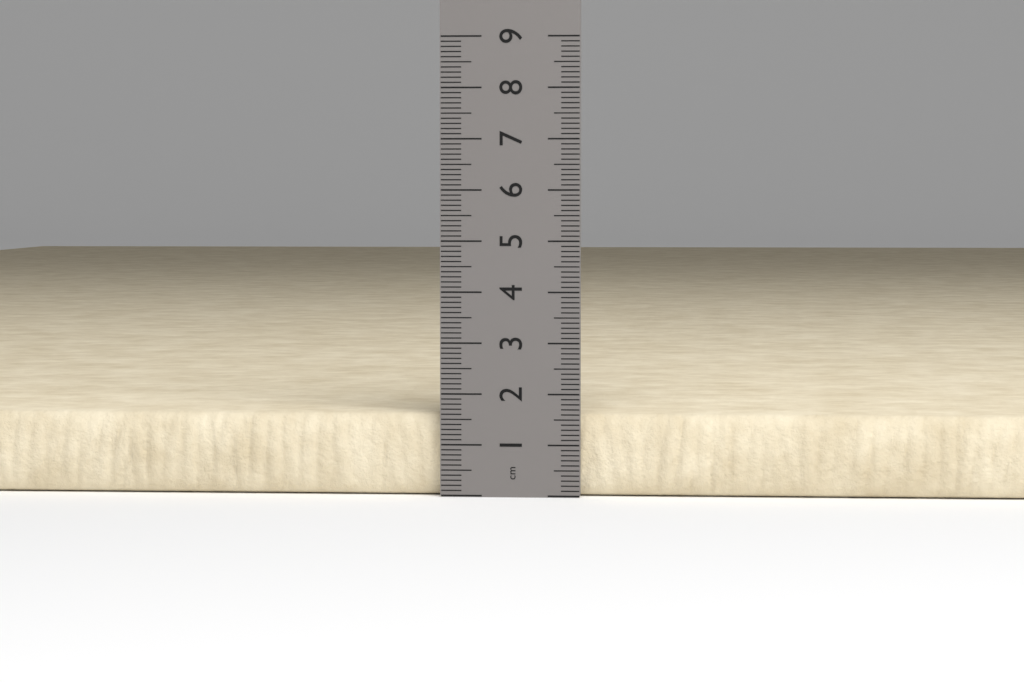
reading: 1.6 cm
